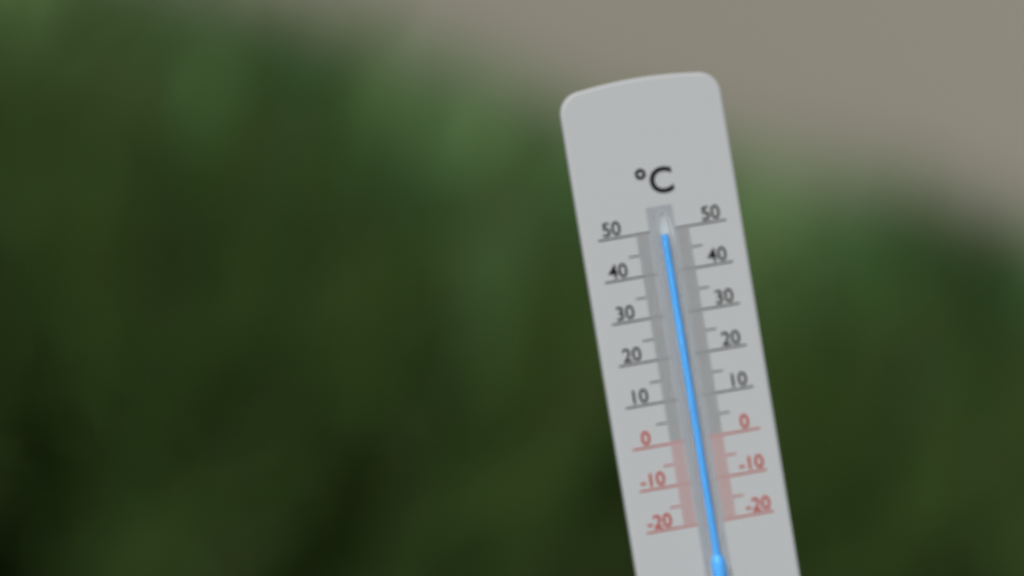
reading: 49 °C
